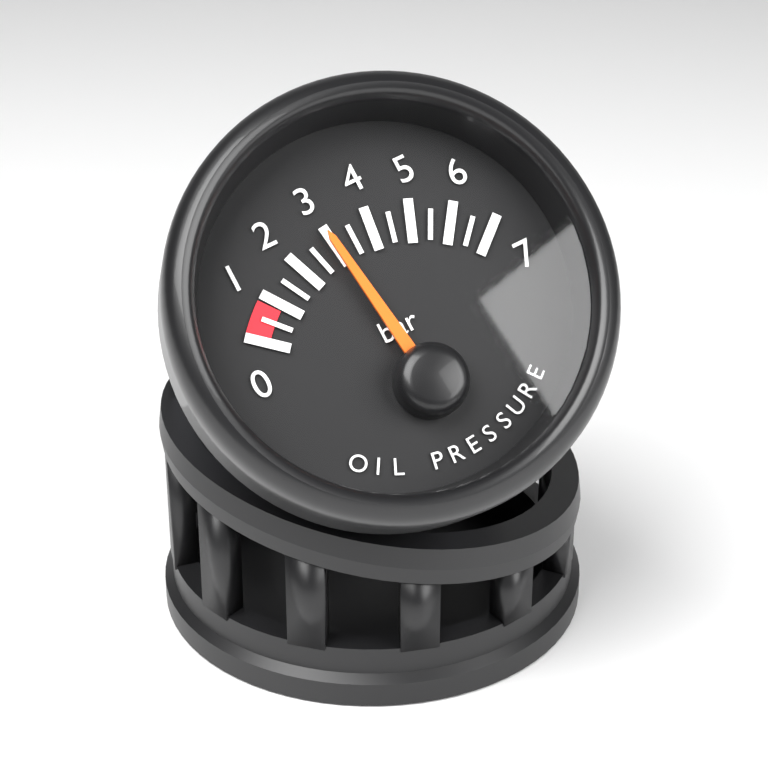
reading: 3.0 bar
